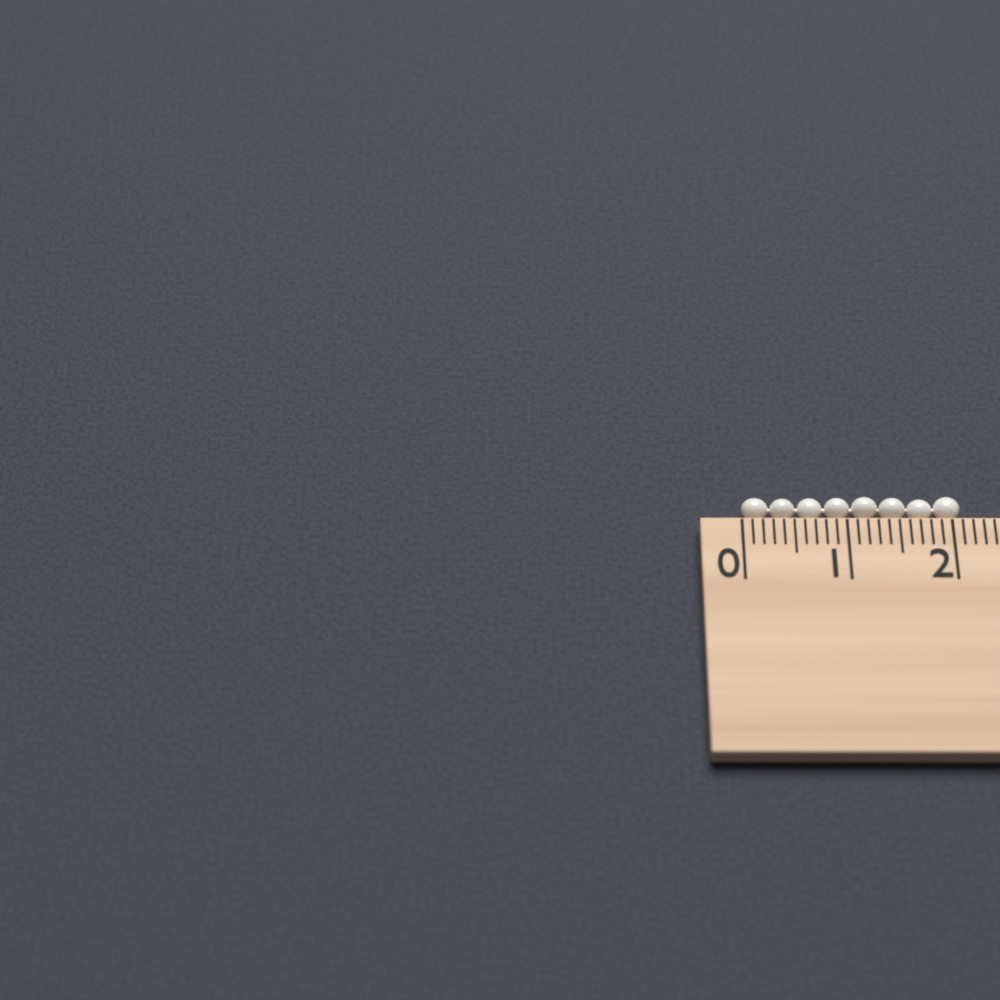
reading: 2.1 cm
